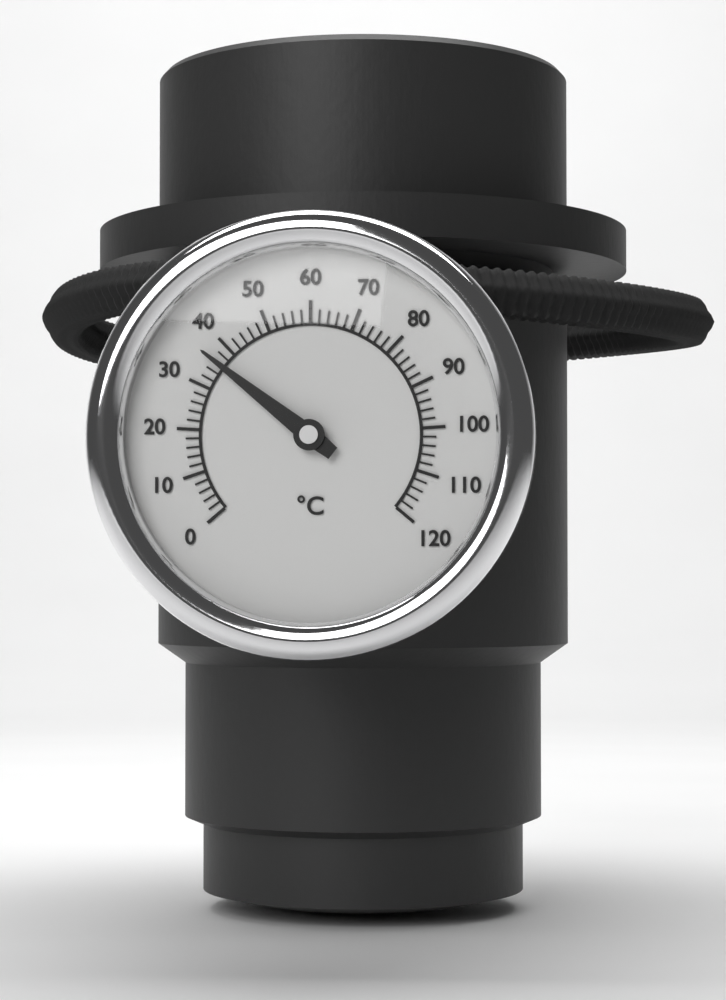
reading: 36 °C
